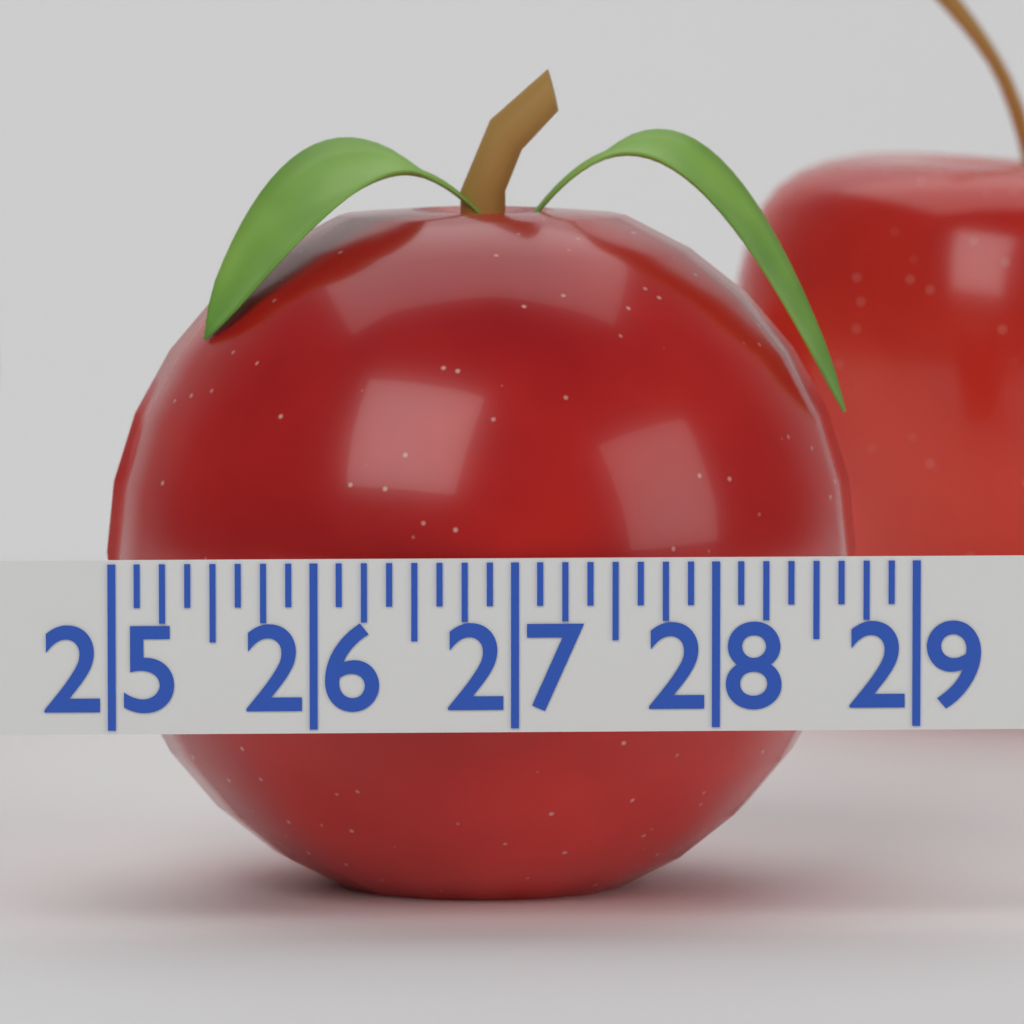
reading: 28.875 (no unit)
